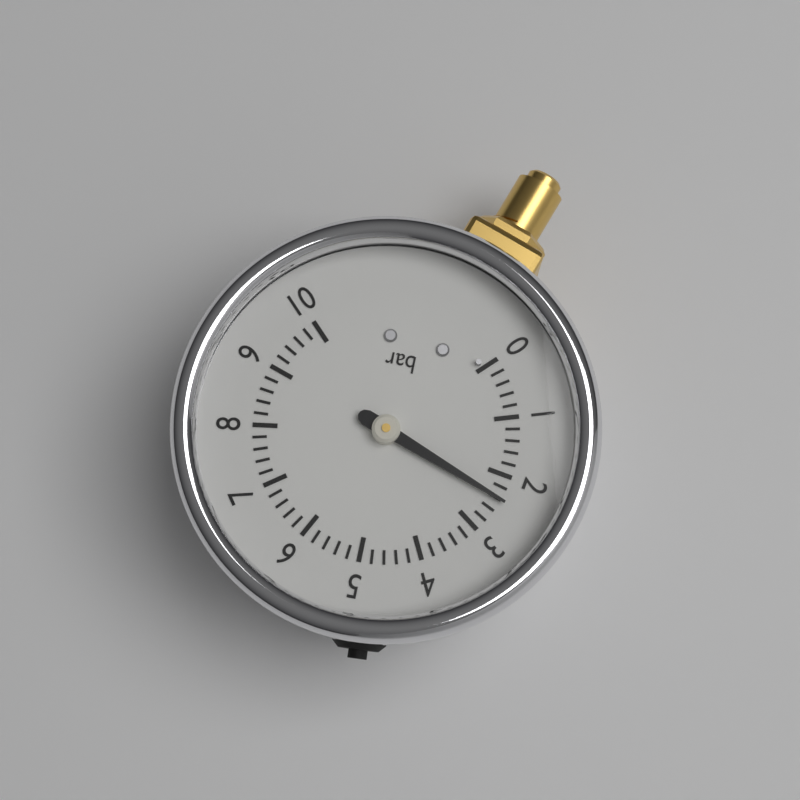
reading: 2.4 bar
